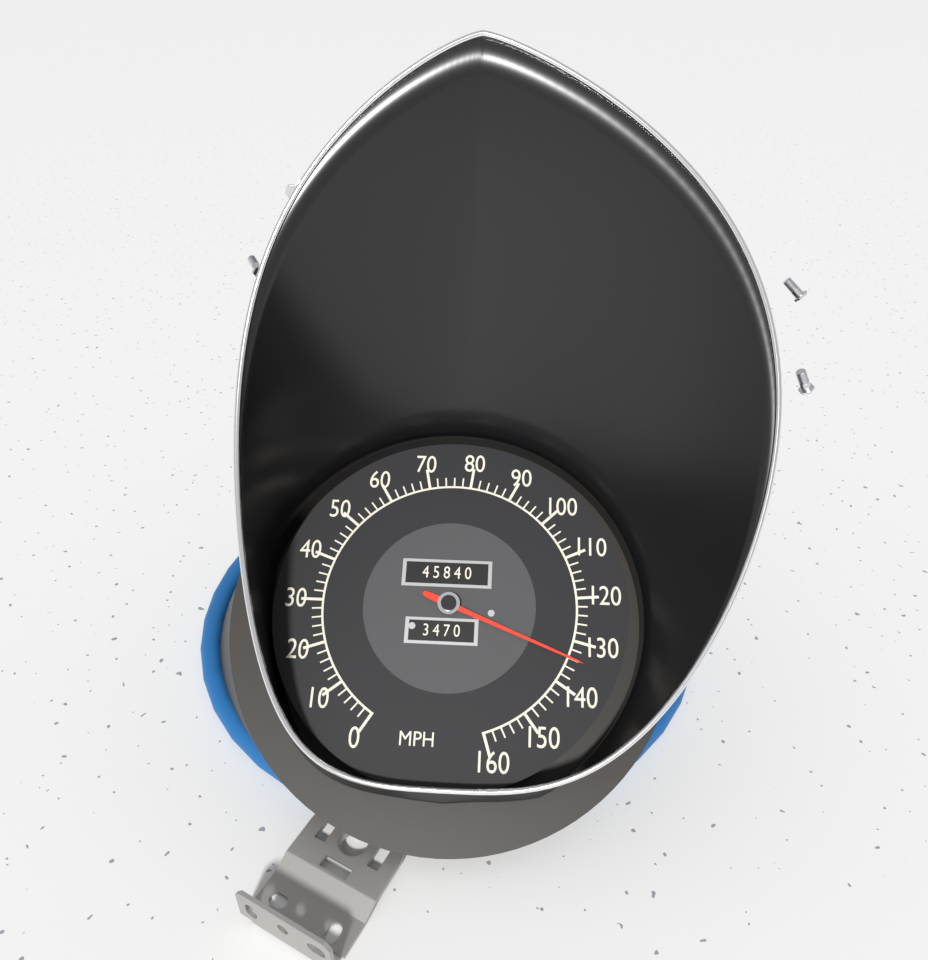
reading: 134 MPH
